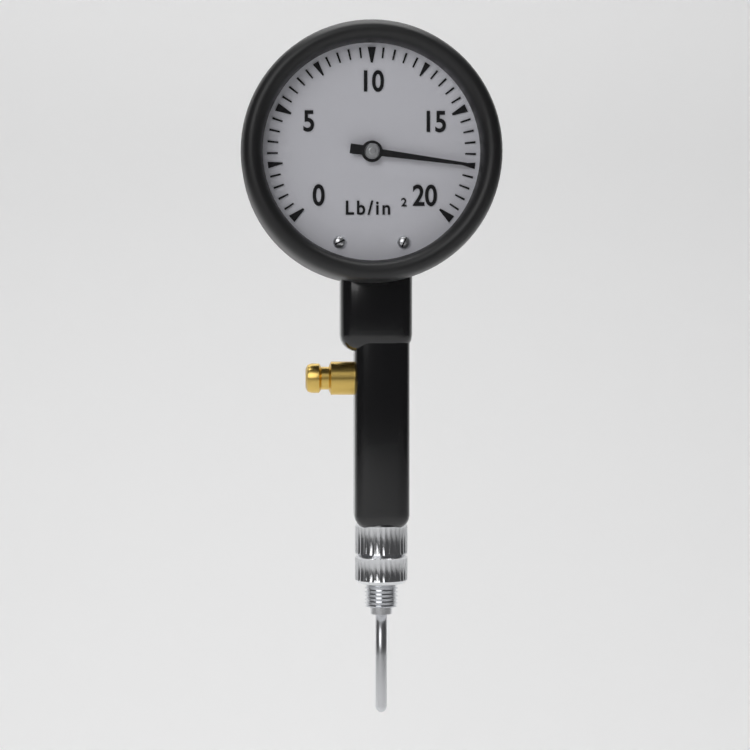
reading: 17.5 lb/in²
